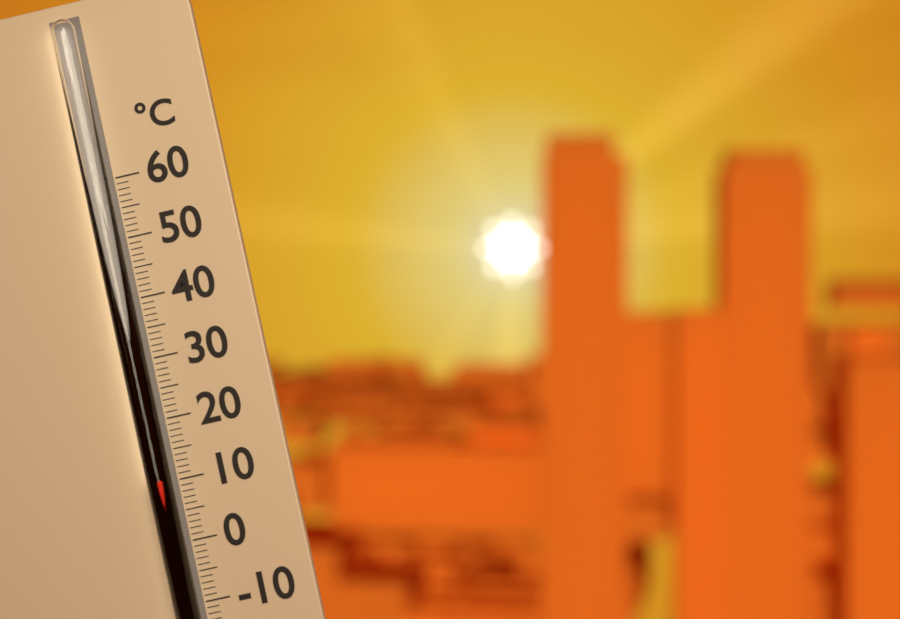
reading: 11 °C
